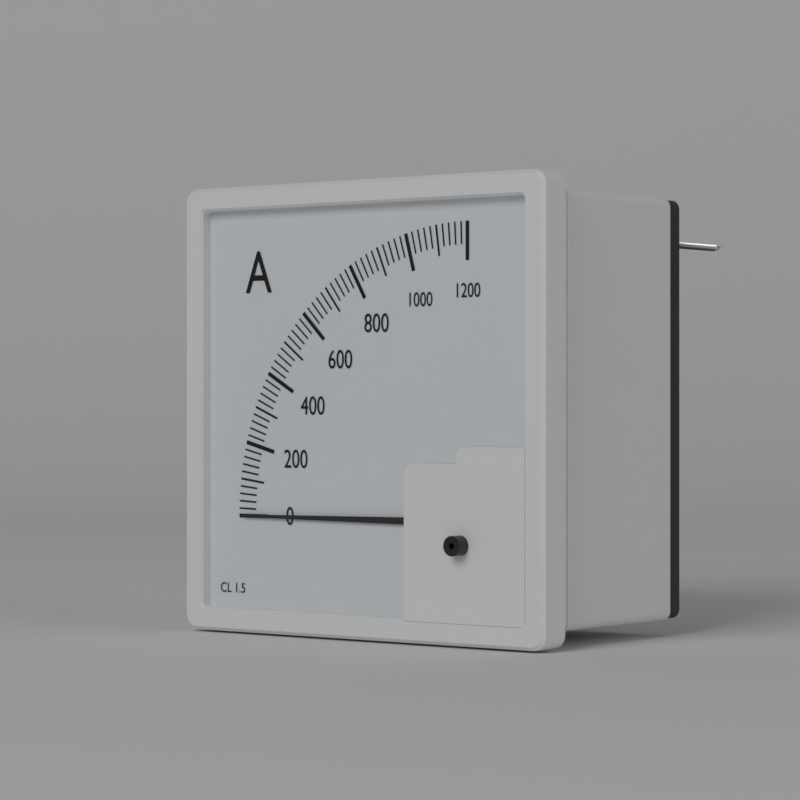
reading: 0 A
